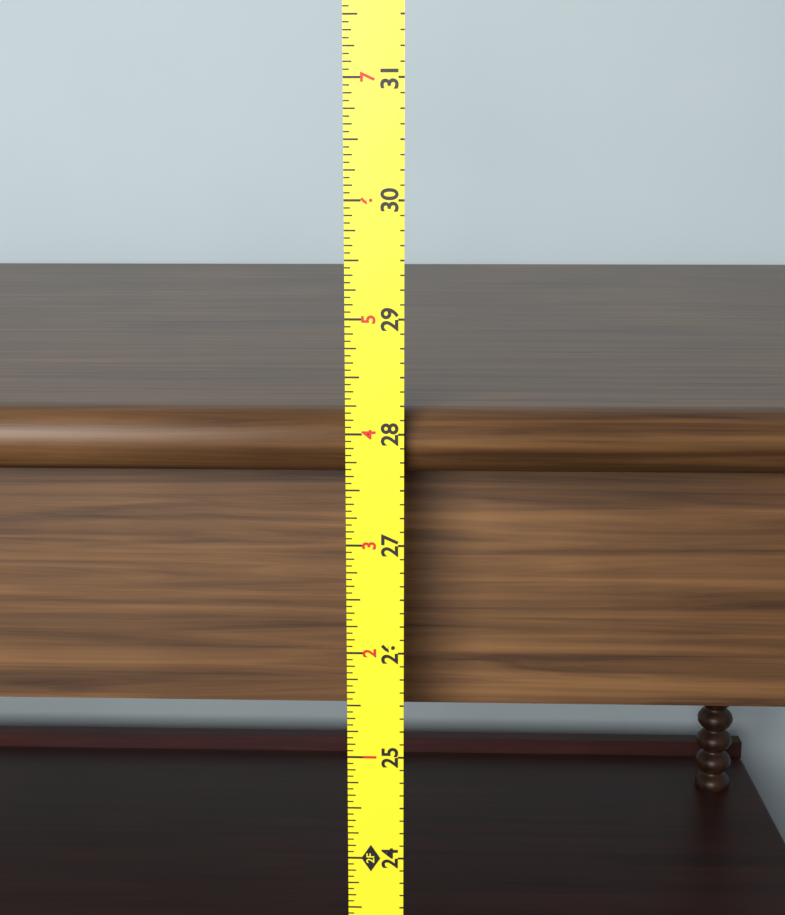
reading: 28.1875 in
